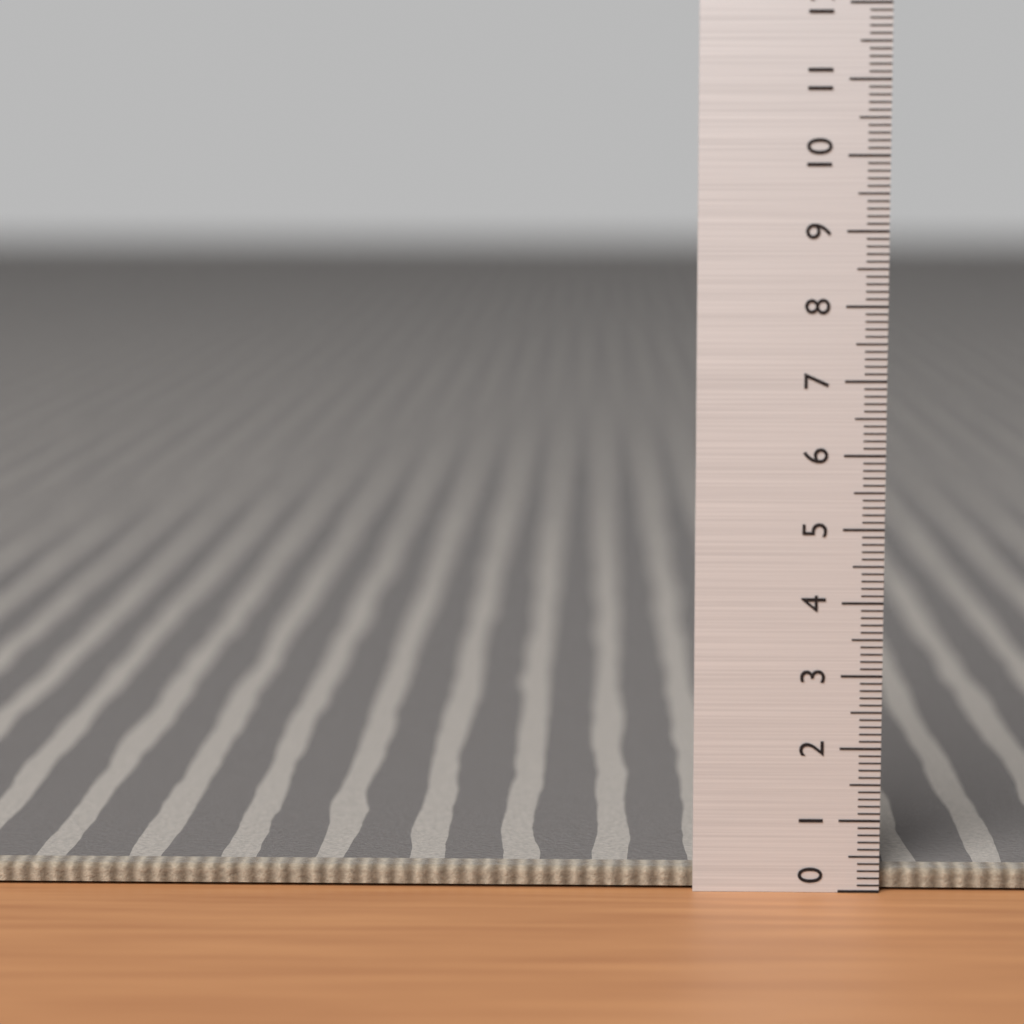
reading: 0.3 (no unit)
